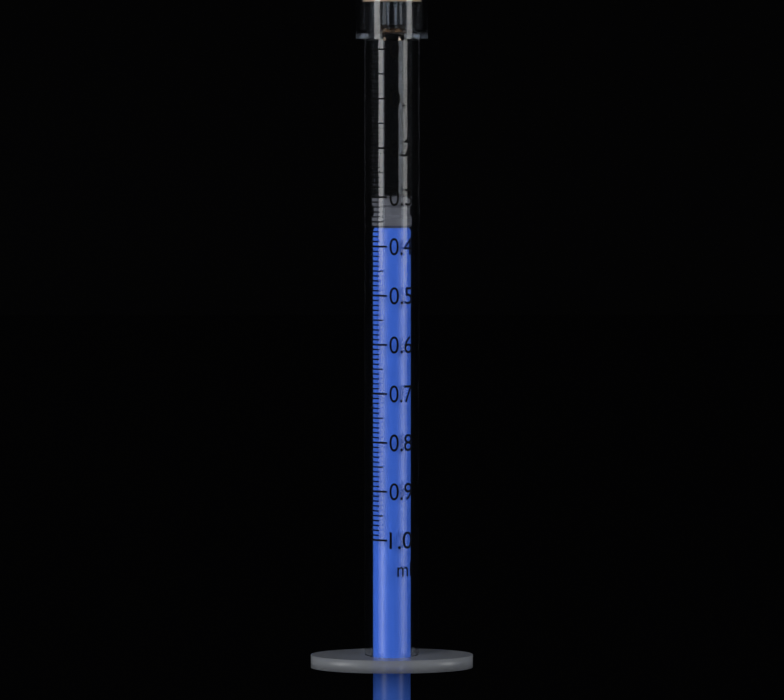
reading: 0.30 ml
